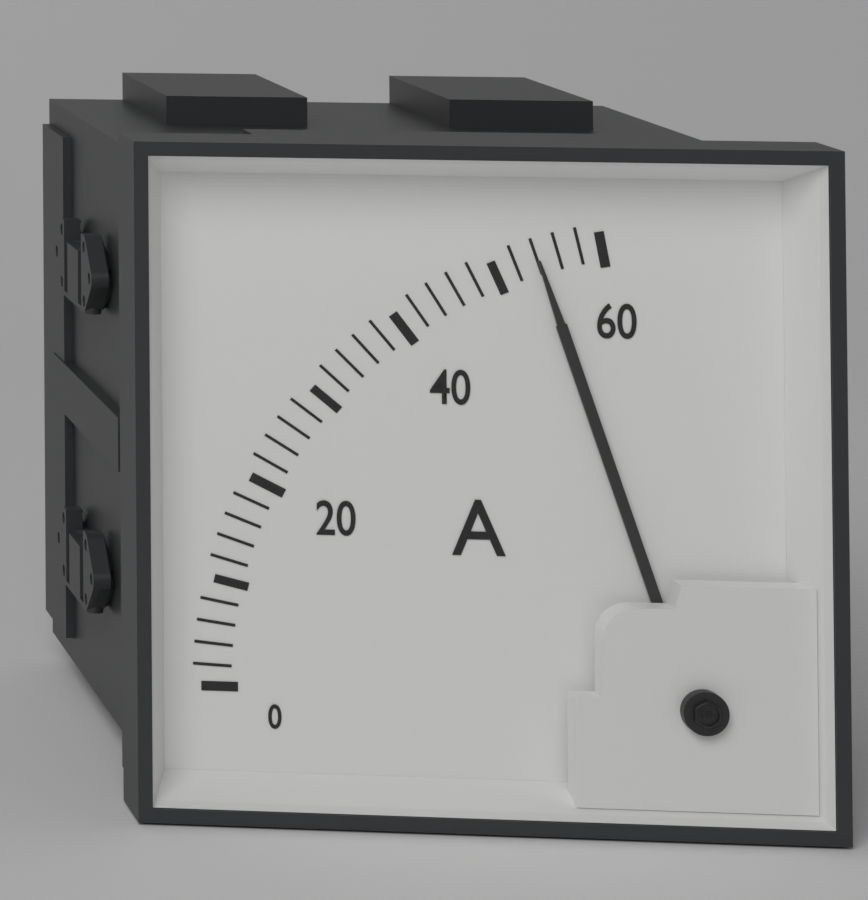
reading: 54 A
